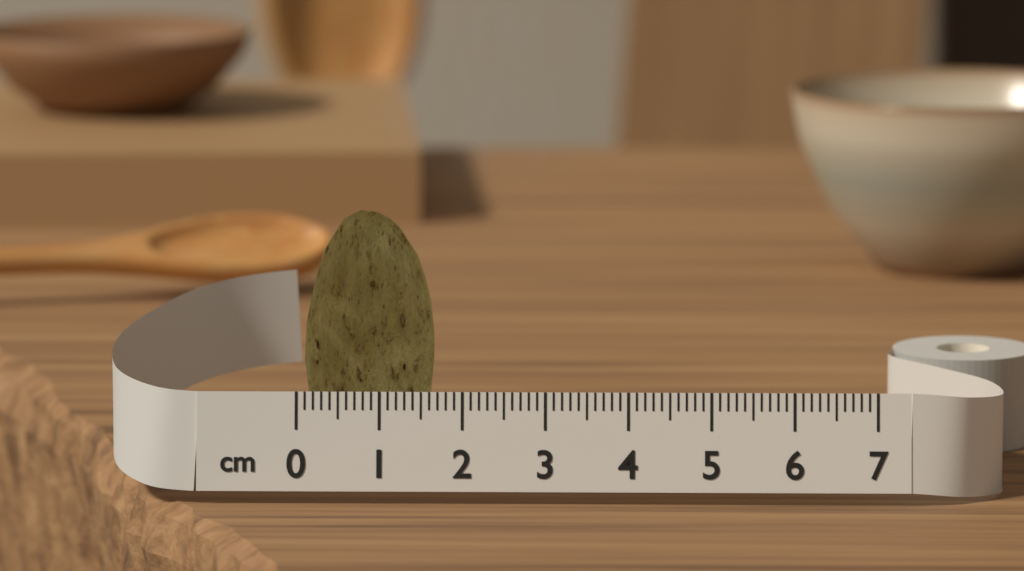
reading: 1.6 cm
